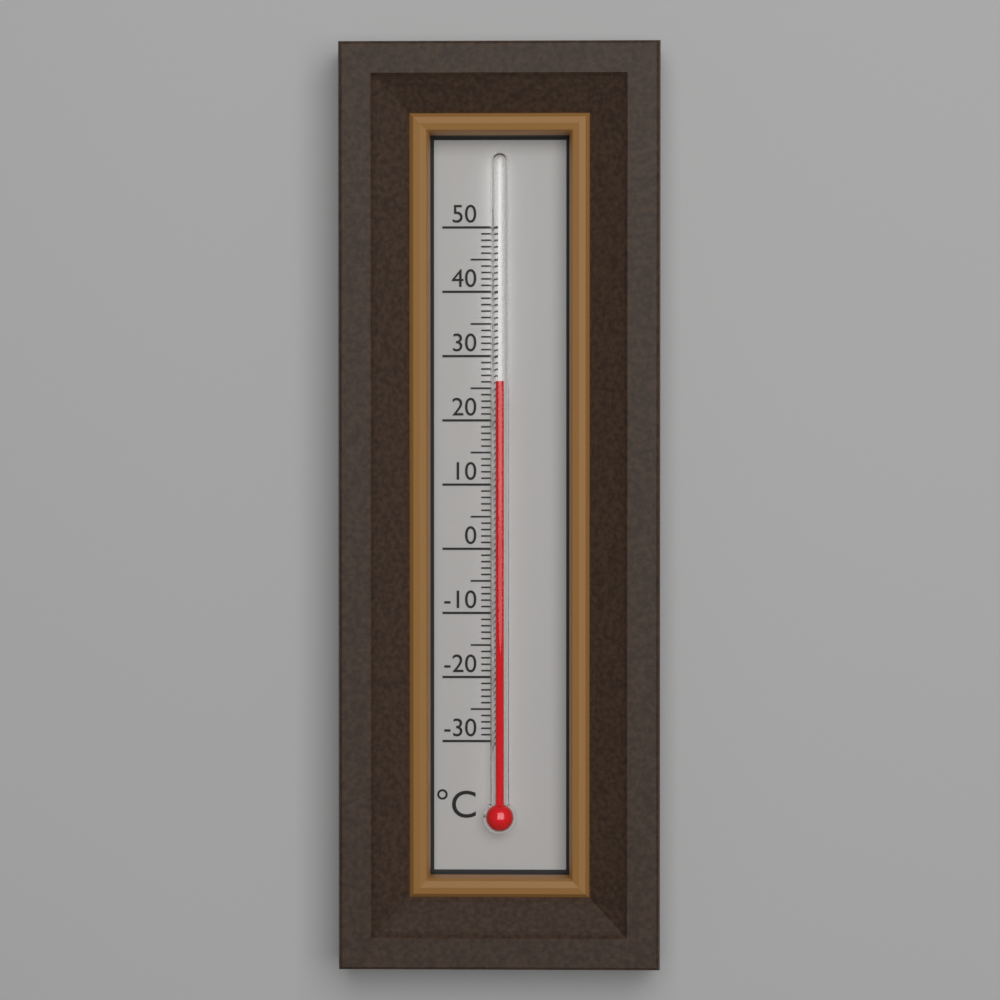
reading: 26 °C
